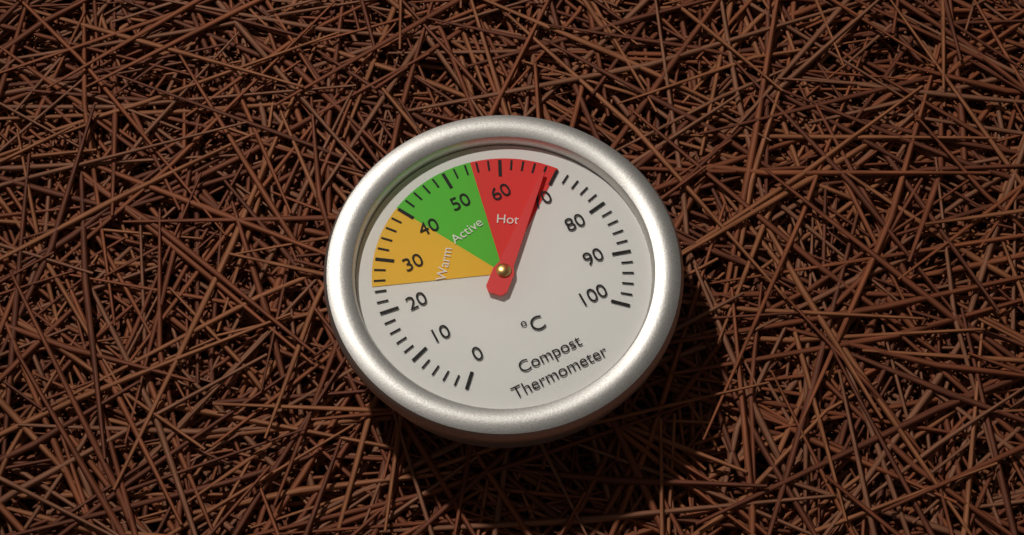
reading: 68 °C
